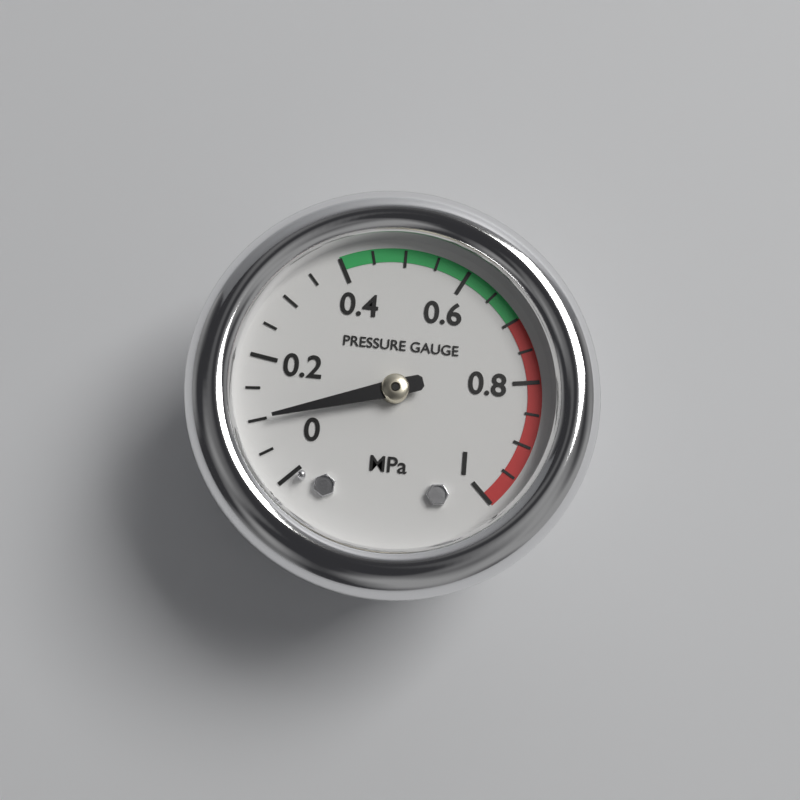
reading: 0.10 MPa
